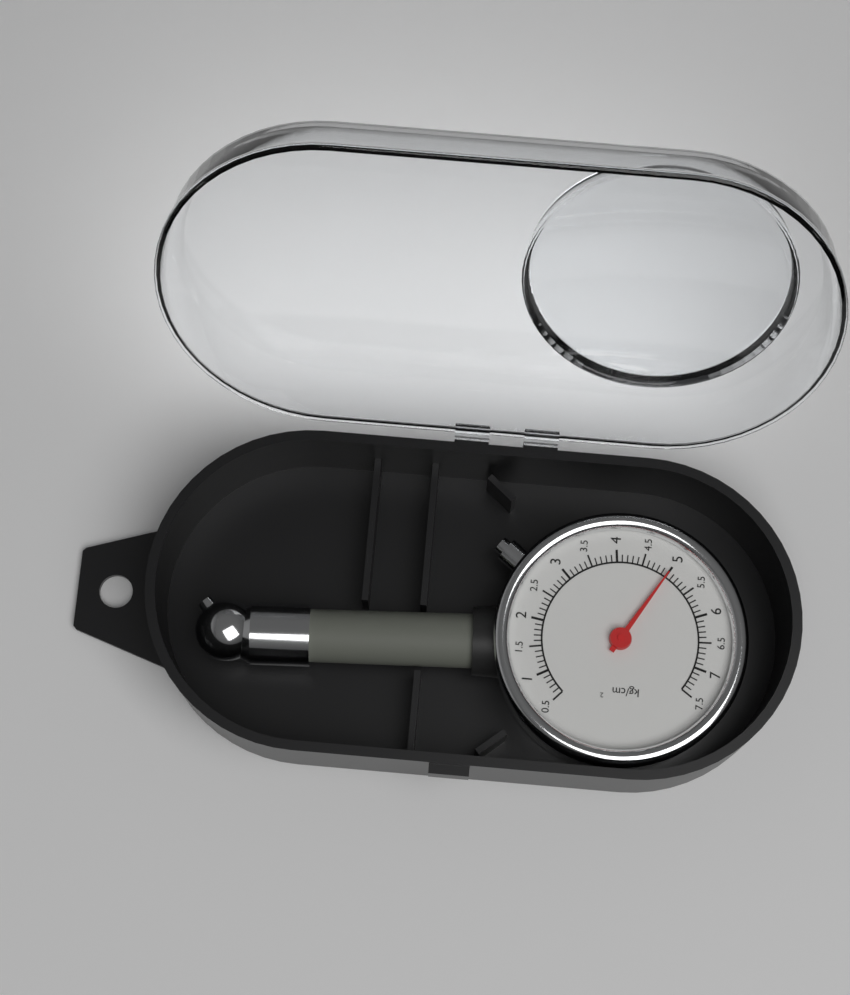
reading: 5.0 kg/cm²
